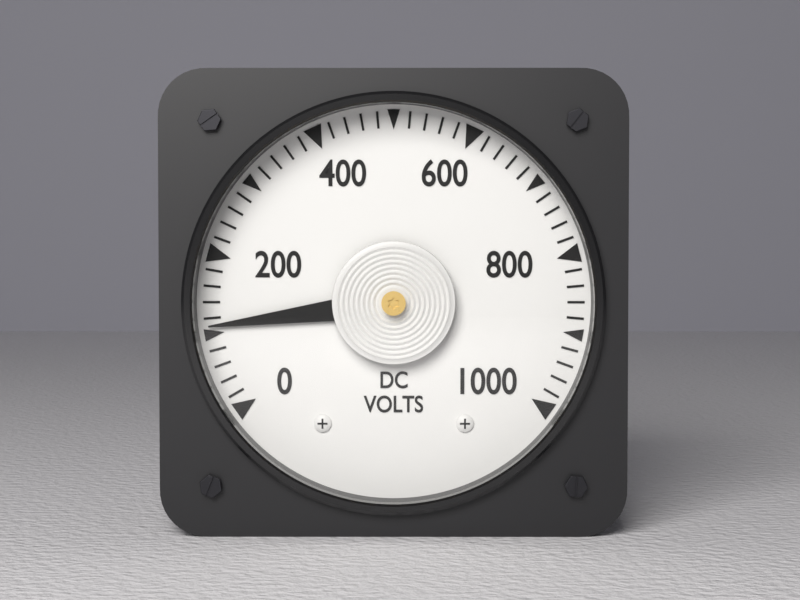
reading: 110 V
